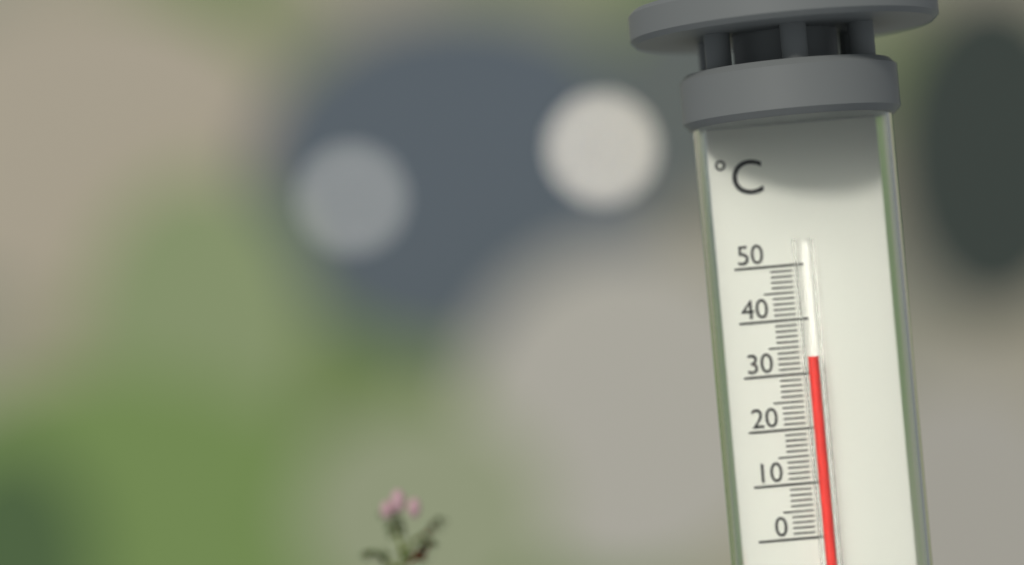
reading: 33 °C
